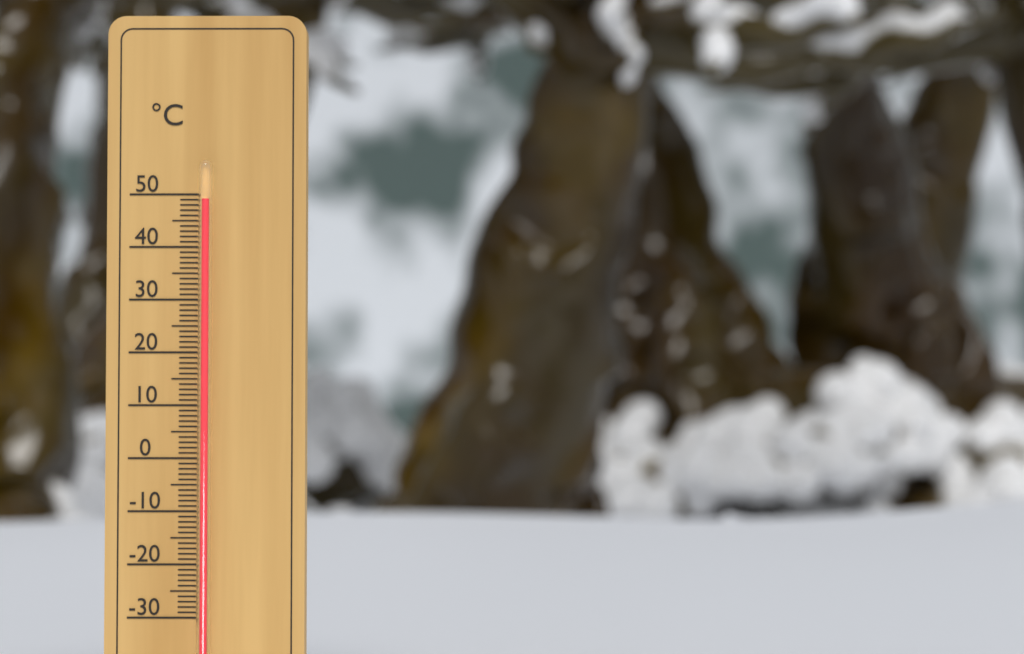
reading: 49 °C
